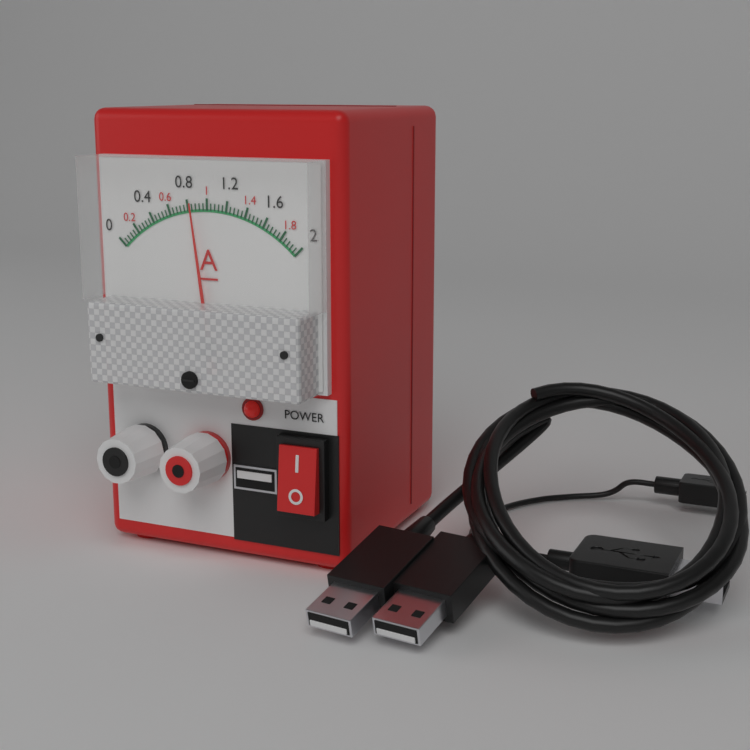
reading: 0.84 A
